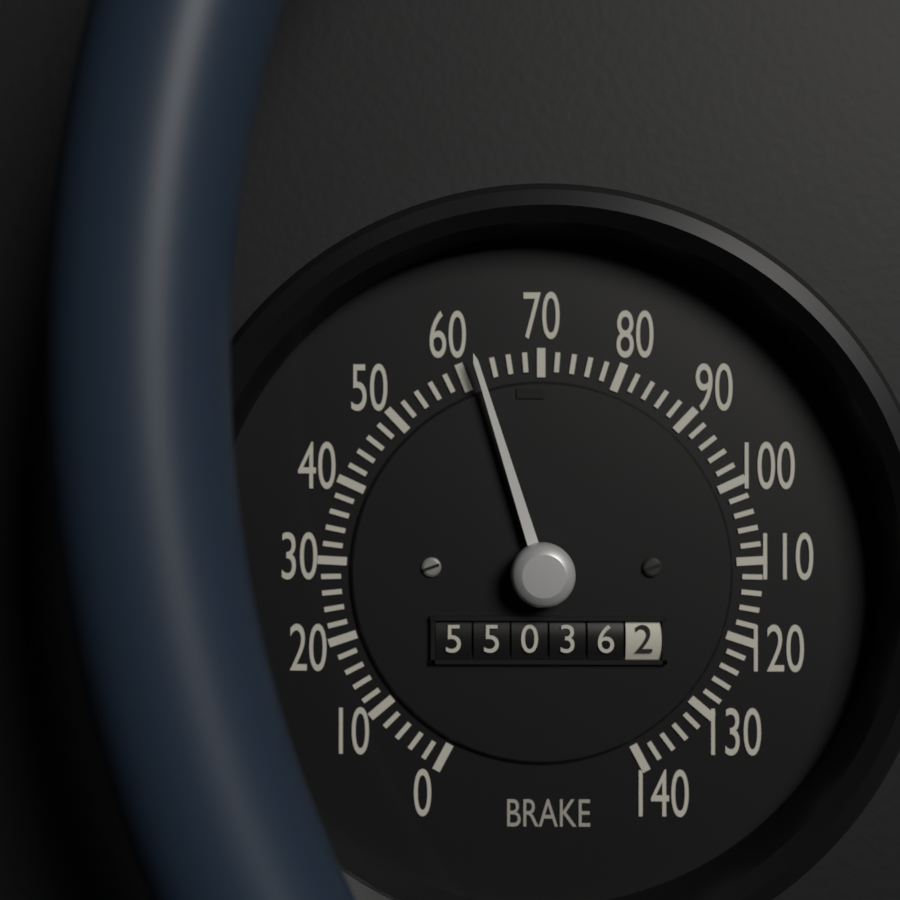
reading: 62 (no unit)
